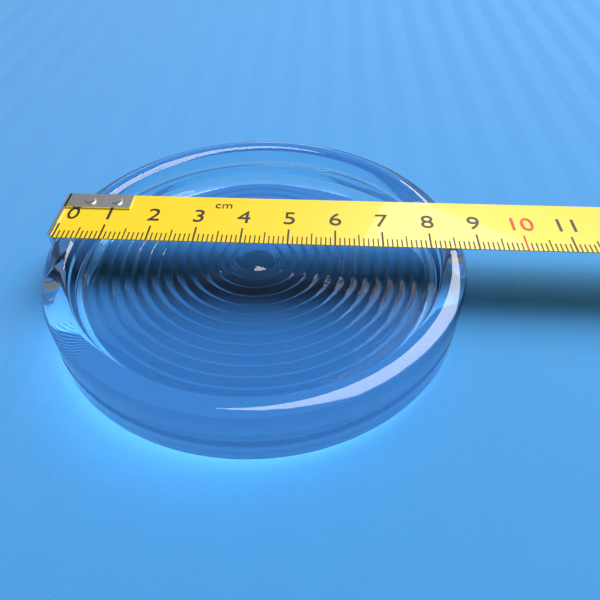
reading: 8.7 cm
